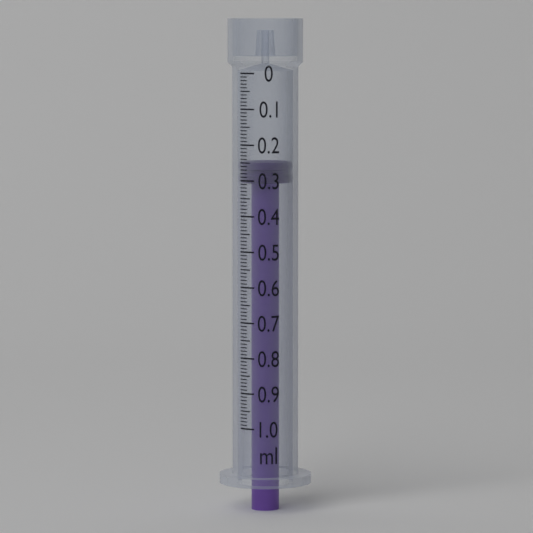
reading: 0.25 ml
